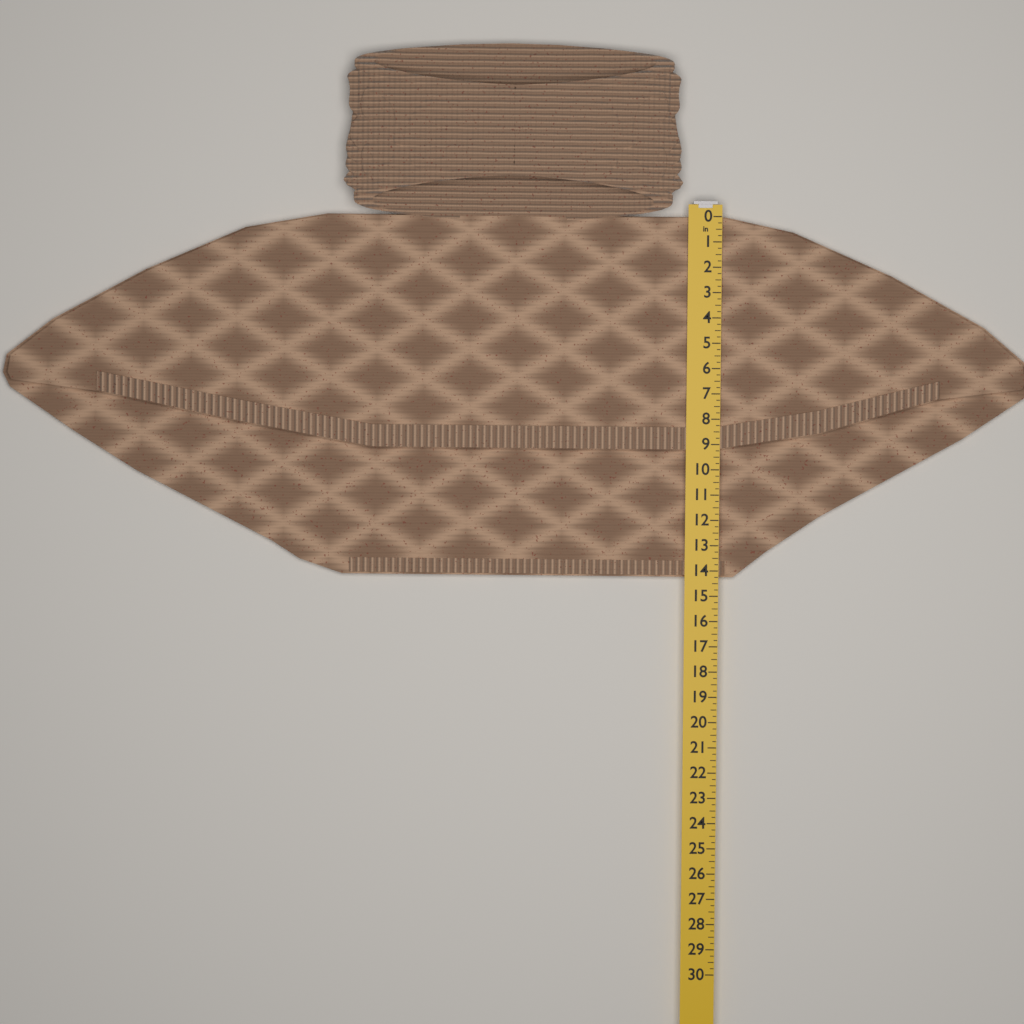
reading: 14.25 in
